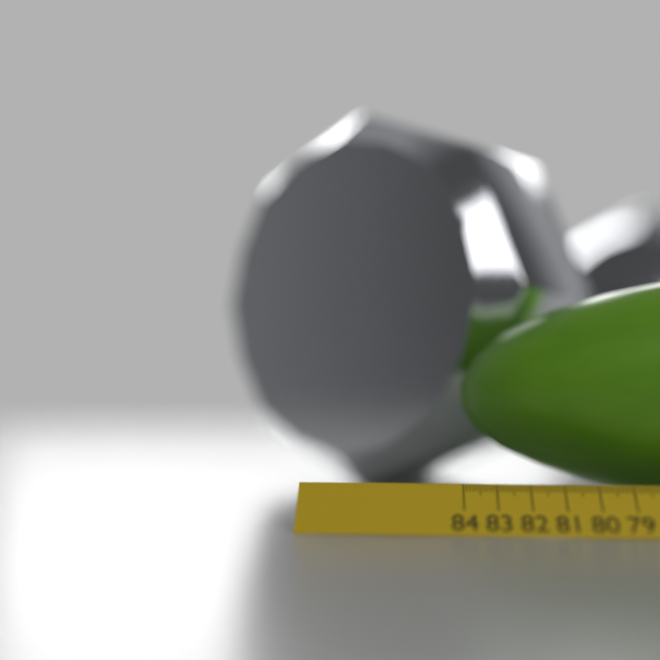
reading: 83.9 cm
